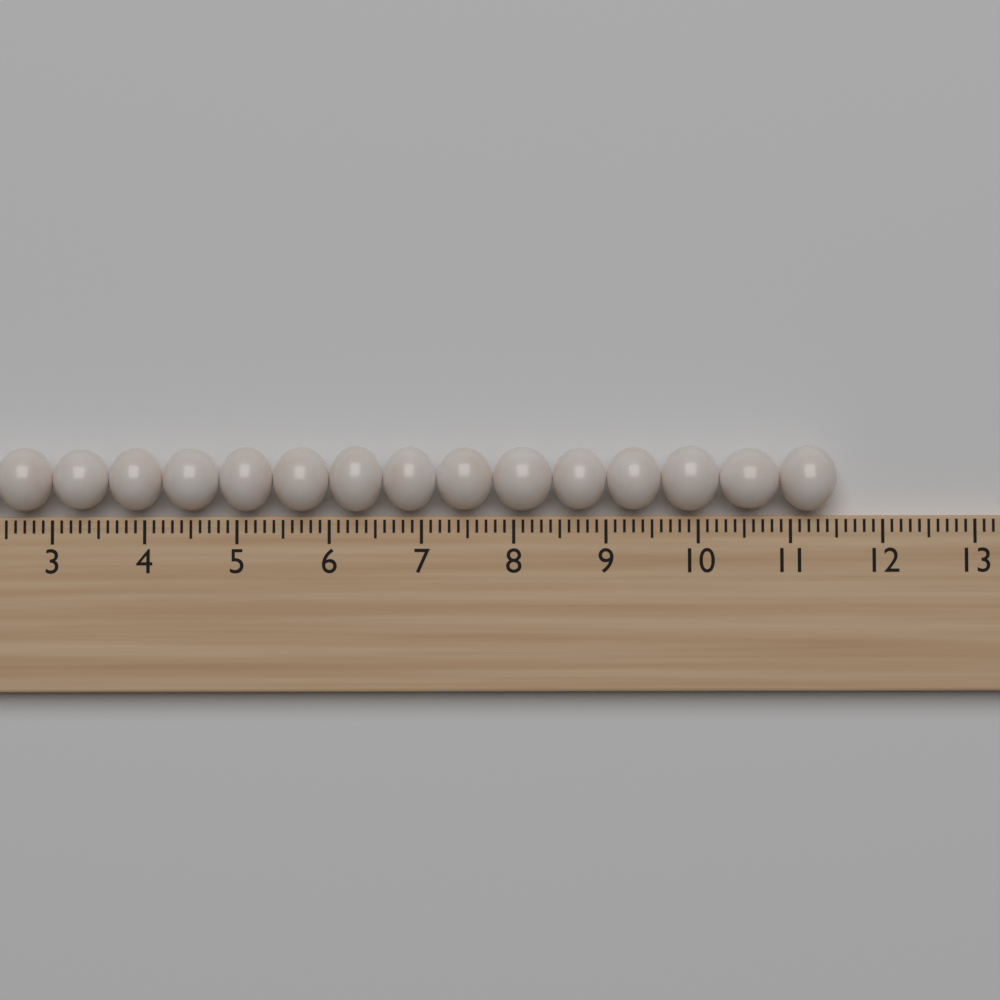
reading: 11.5 (no unit)
